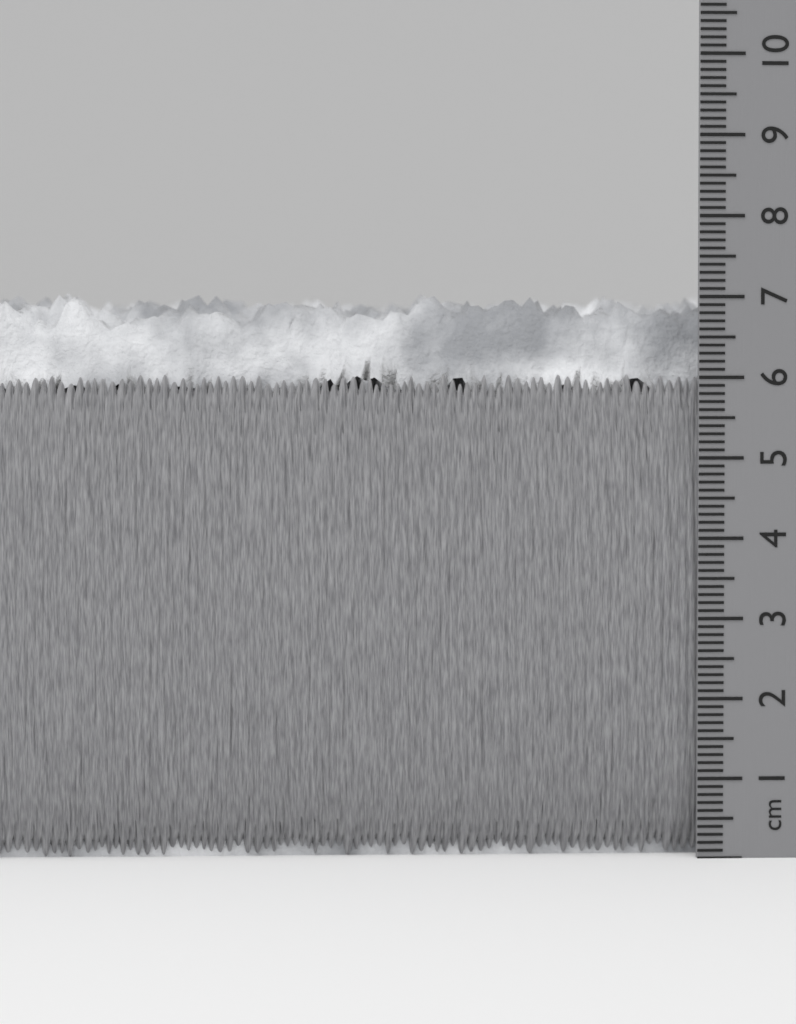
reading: 7.1 cm
